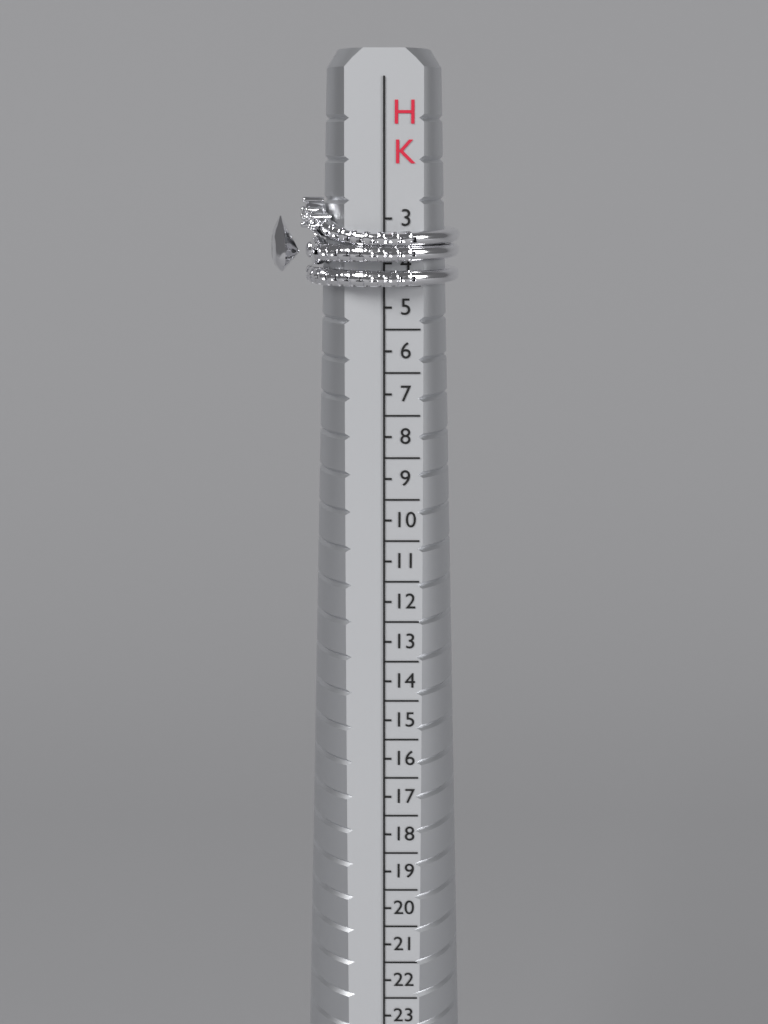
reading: 4.5 HK
